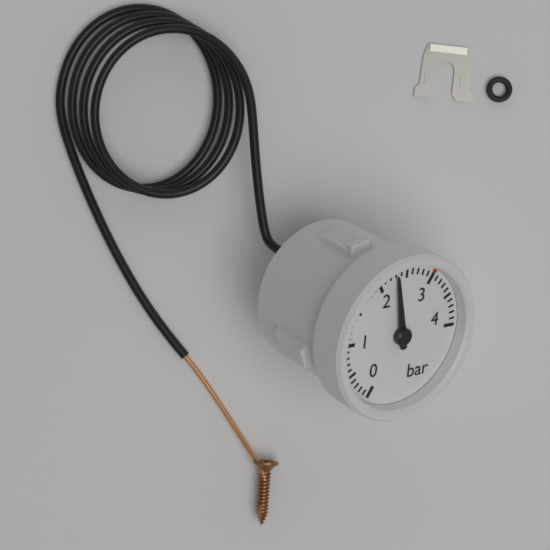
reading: 2.3 bar
